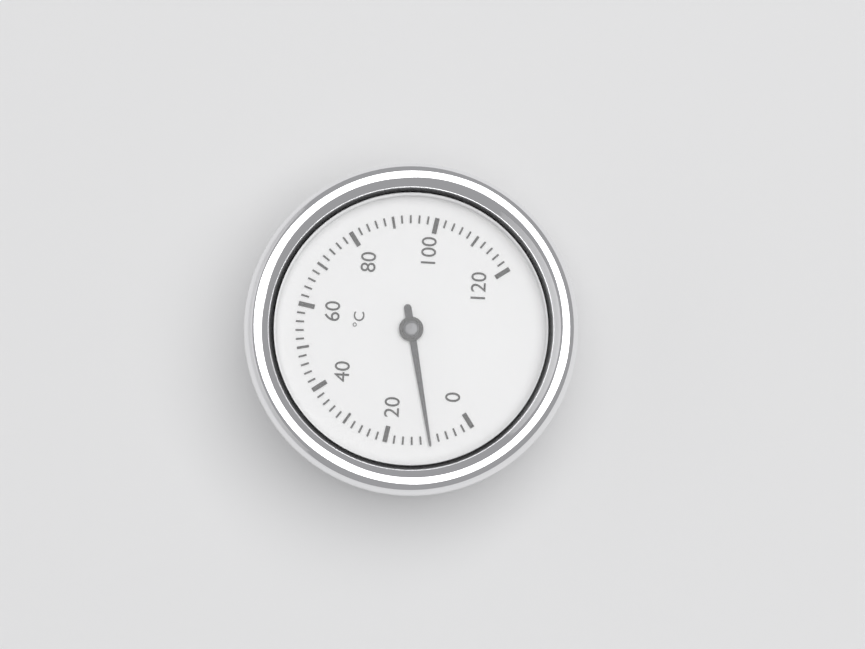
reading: 10 °C
